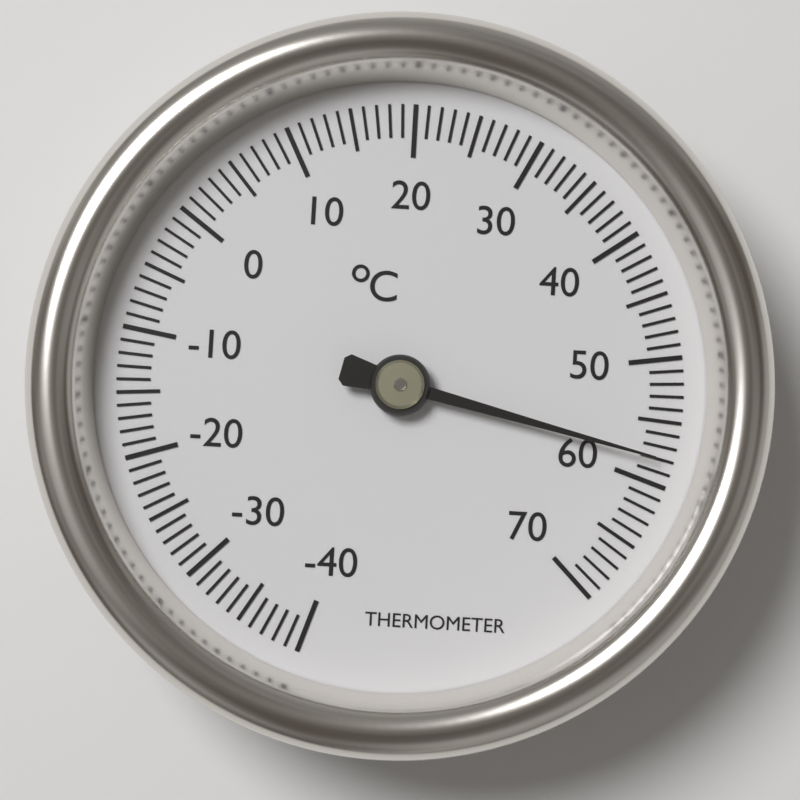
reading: 58 °C
